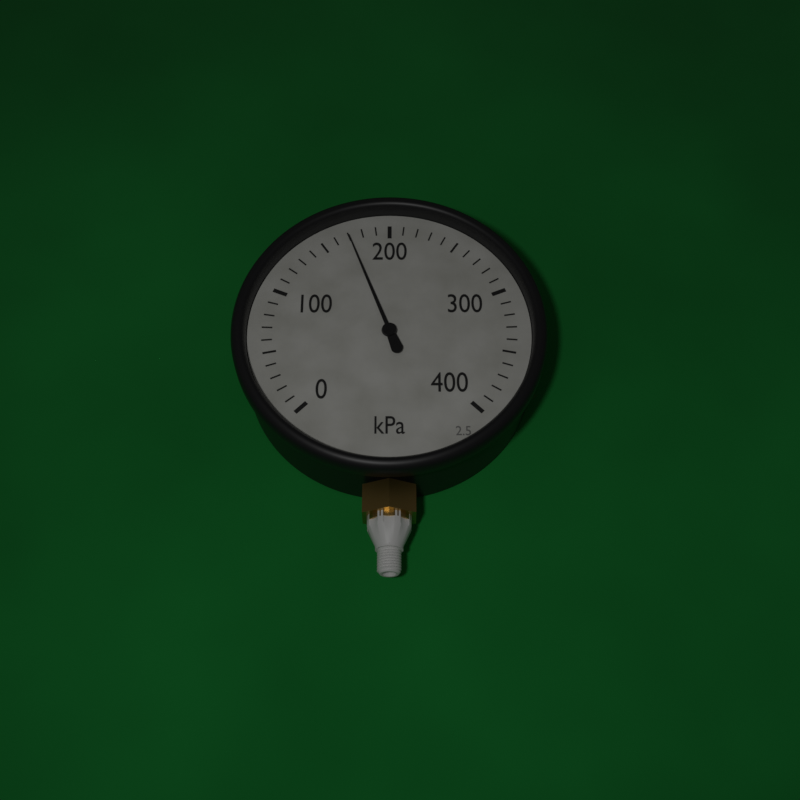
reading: 170 kPa
